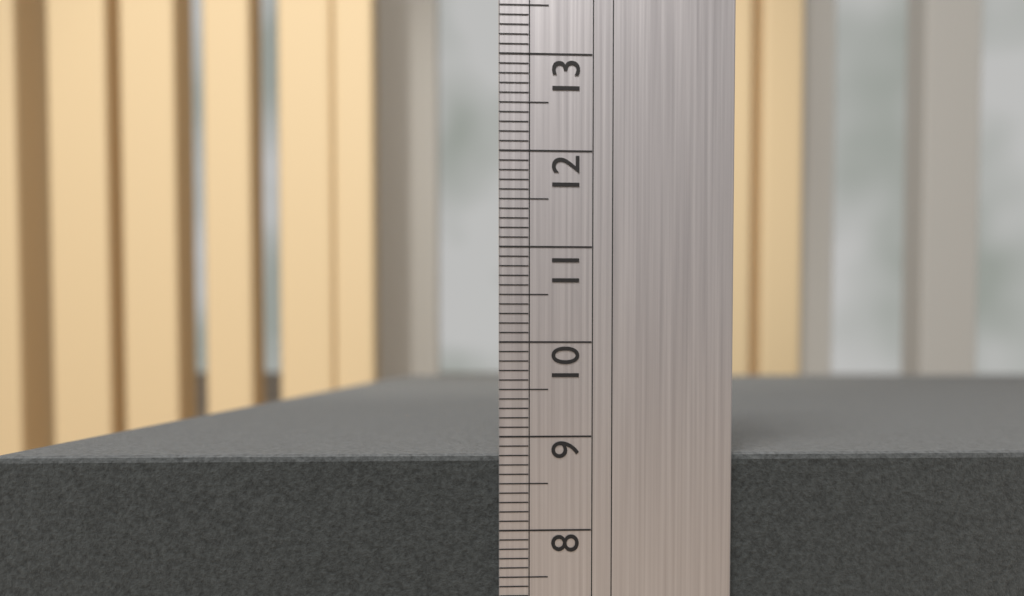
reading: 8.8 (no unit)
